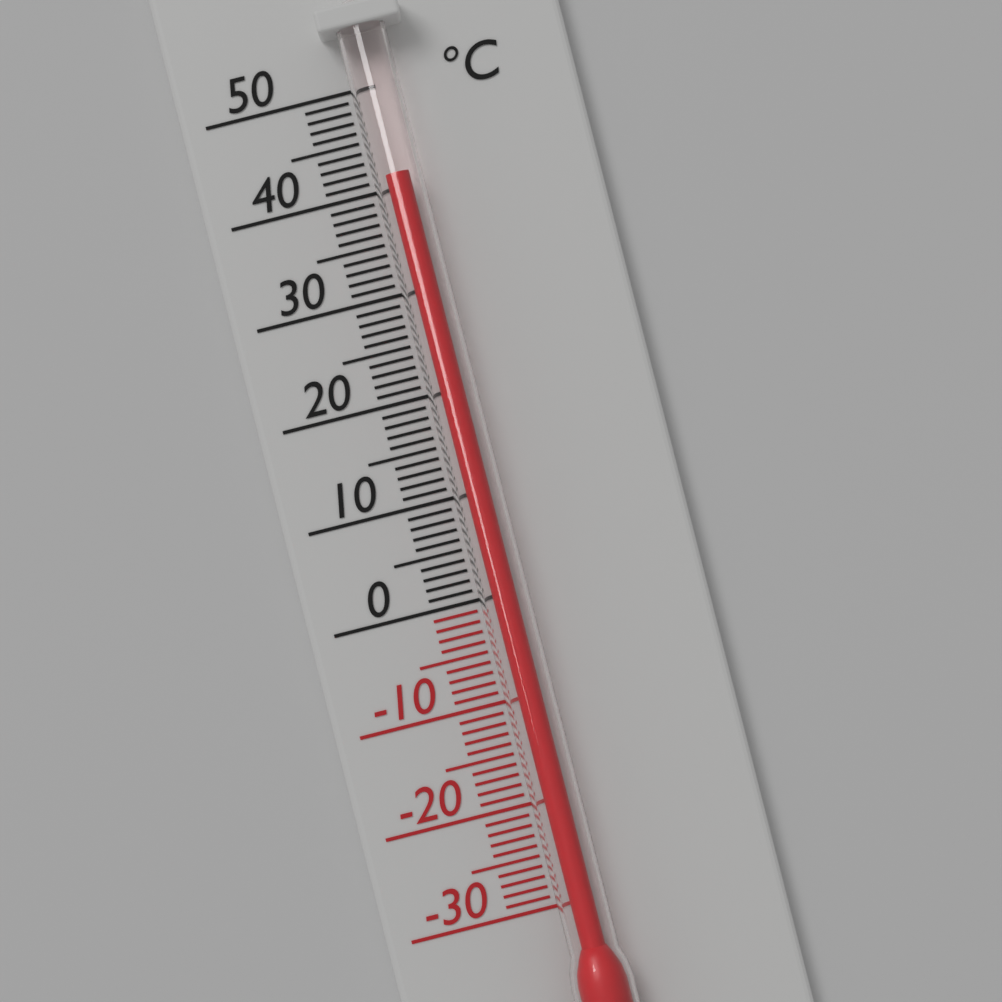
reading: 41 °C
